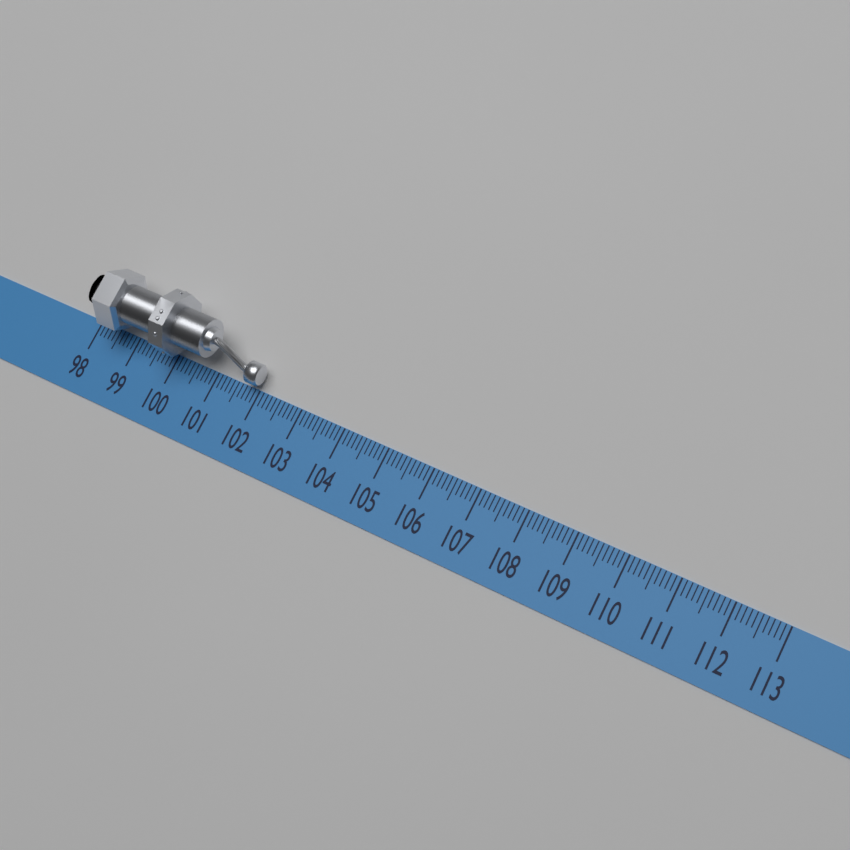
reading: 102.0 (no unit)
